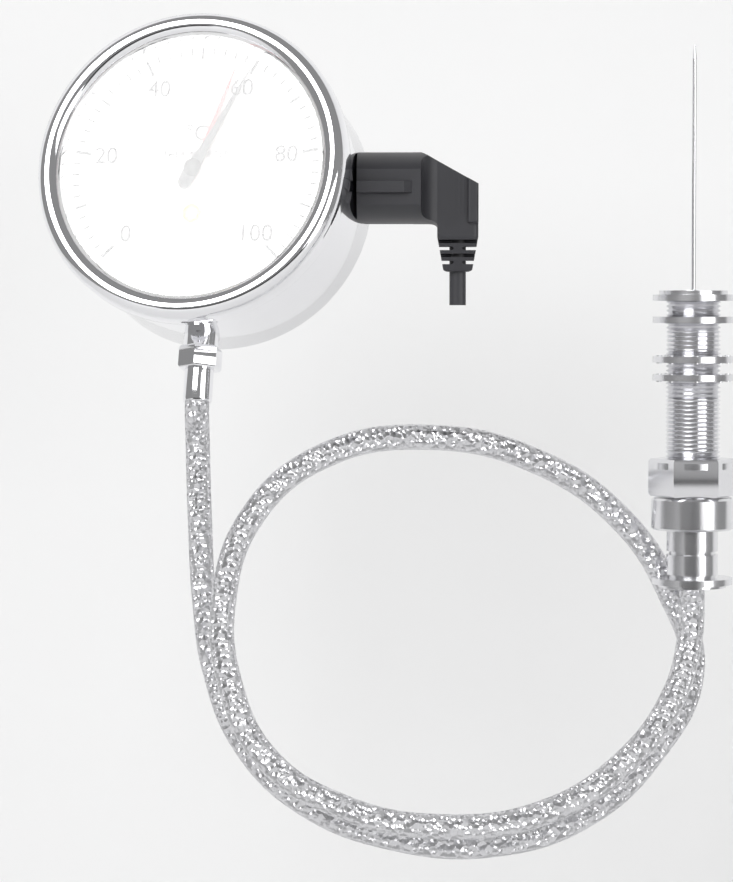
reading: 60 °C
